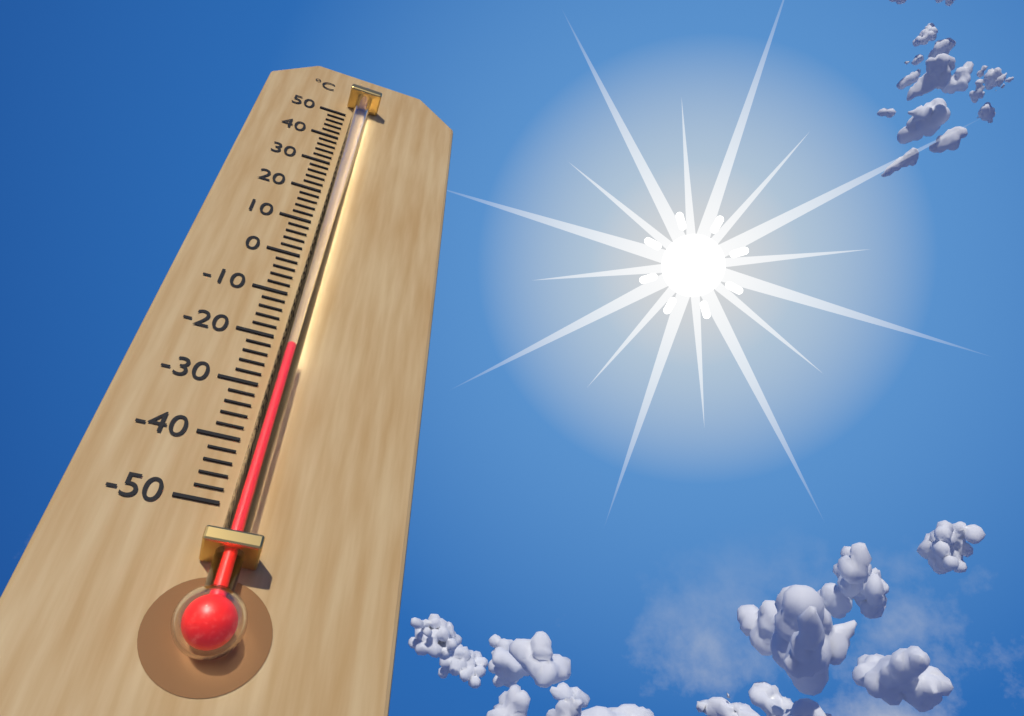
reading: -24 °C
